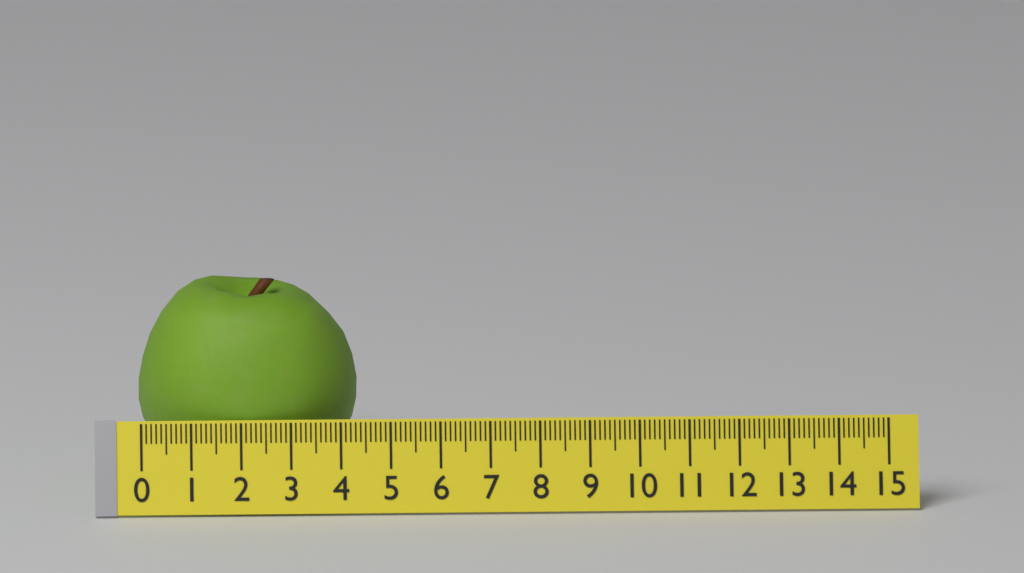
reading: 4.4 (no unit)
